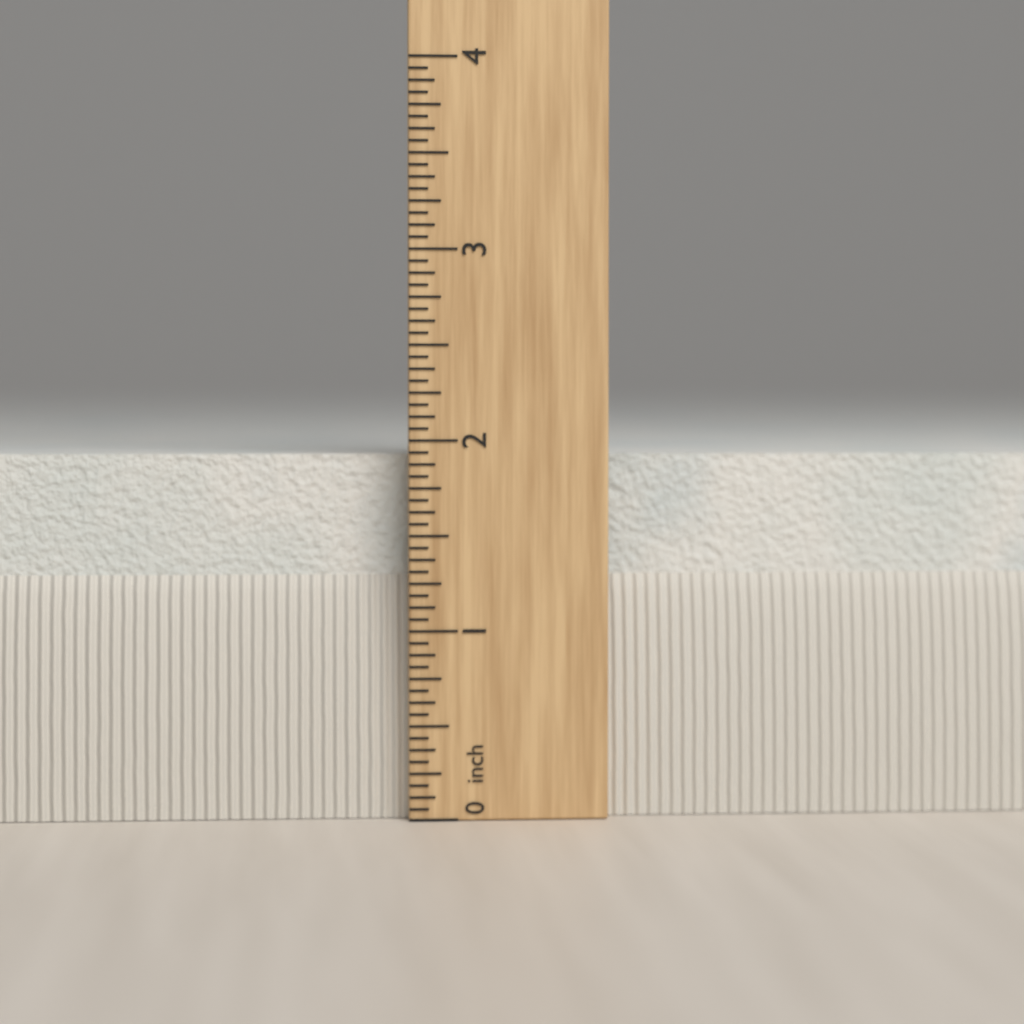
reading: 1.9375 in
